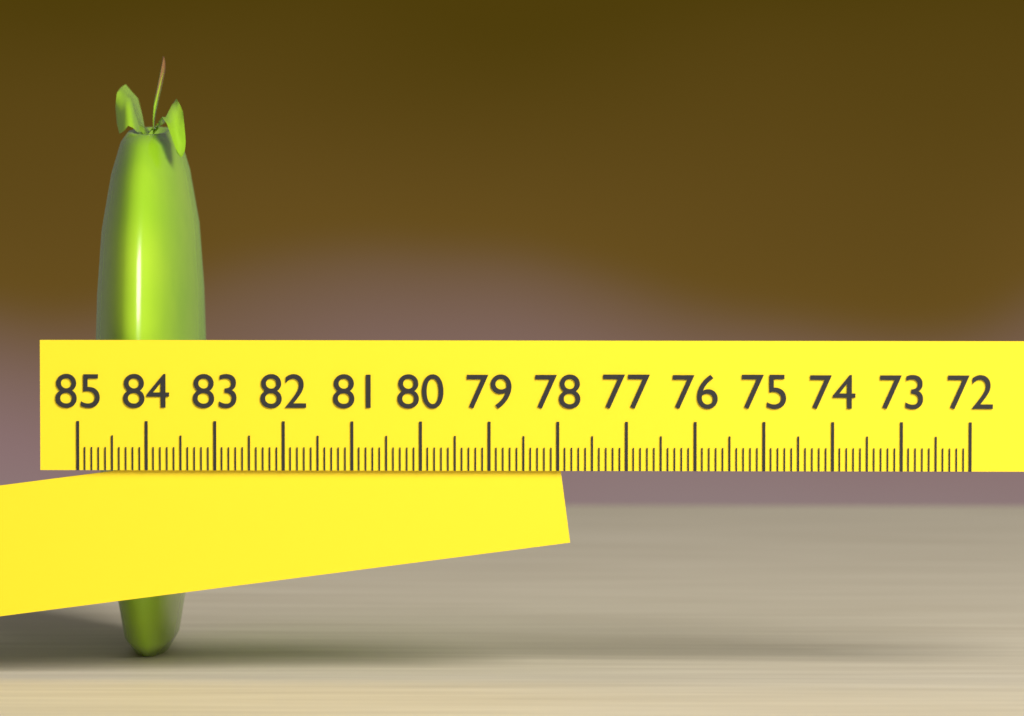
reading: 83.4 (no unit)
